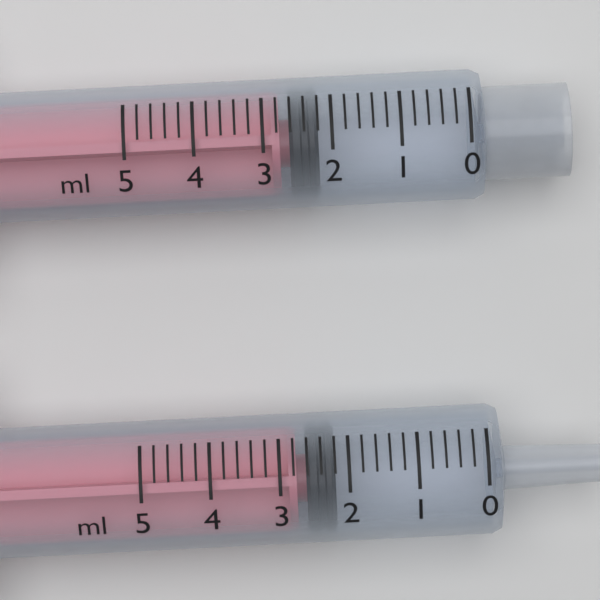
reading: 2.2 ml
